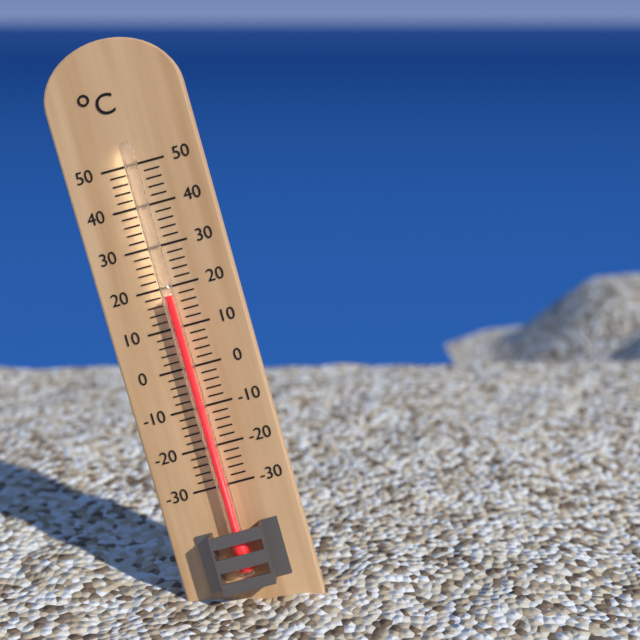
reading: 18 °C
